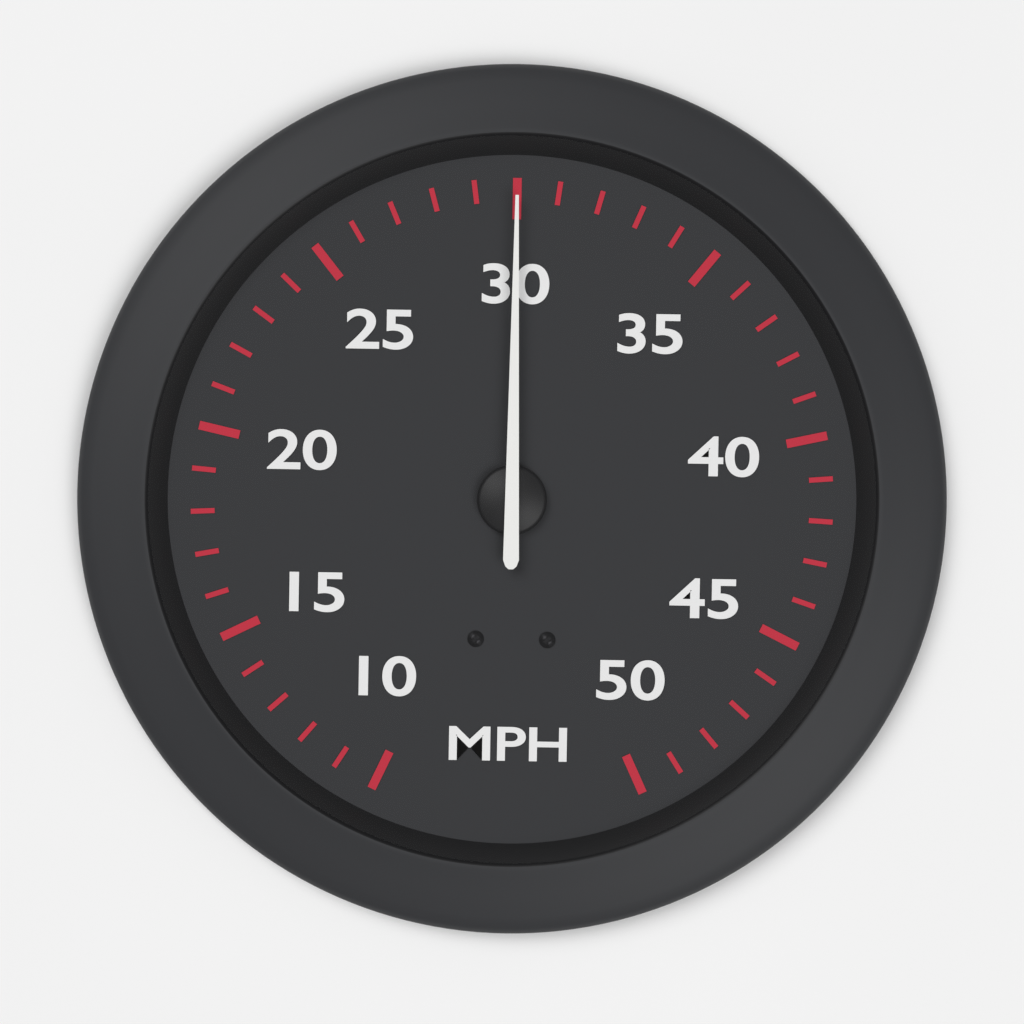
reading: 30 MPH
